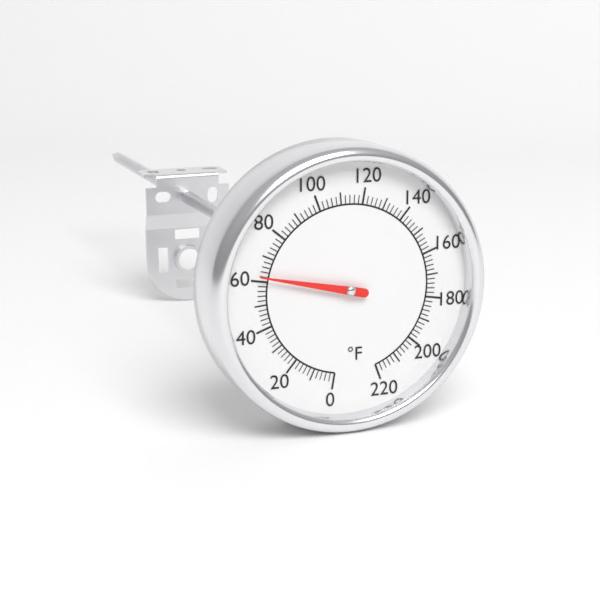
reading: 62 °F
